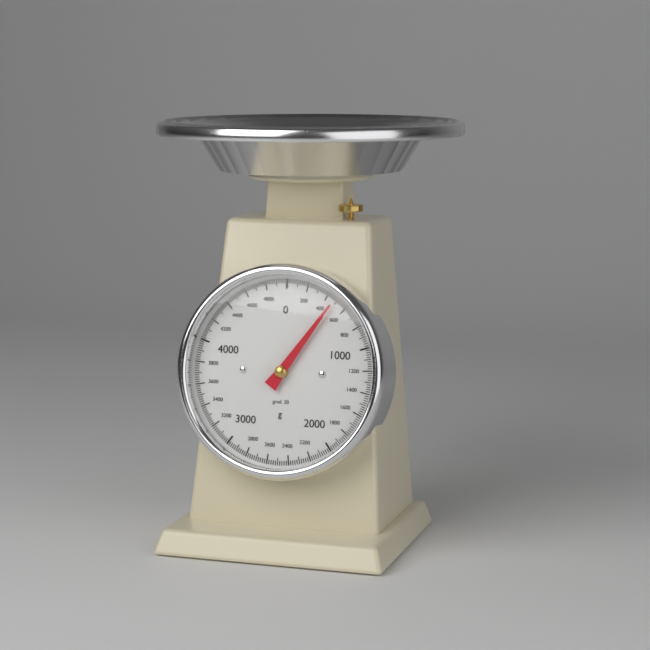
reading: 480 g
